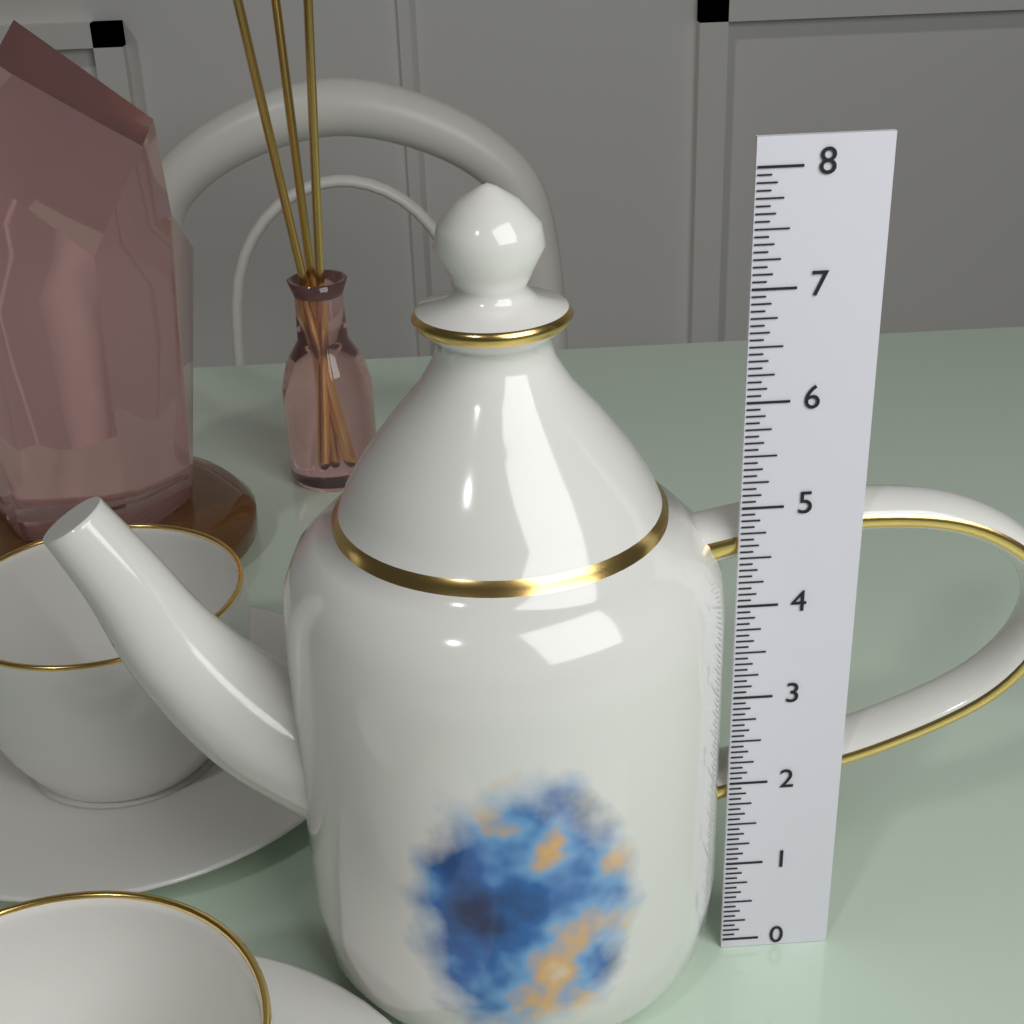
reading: 7.8750 (no unit)
